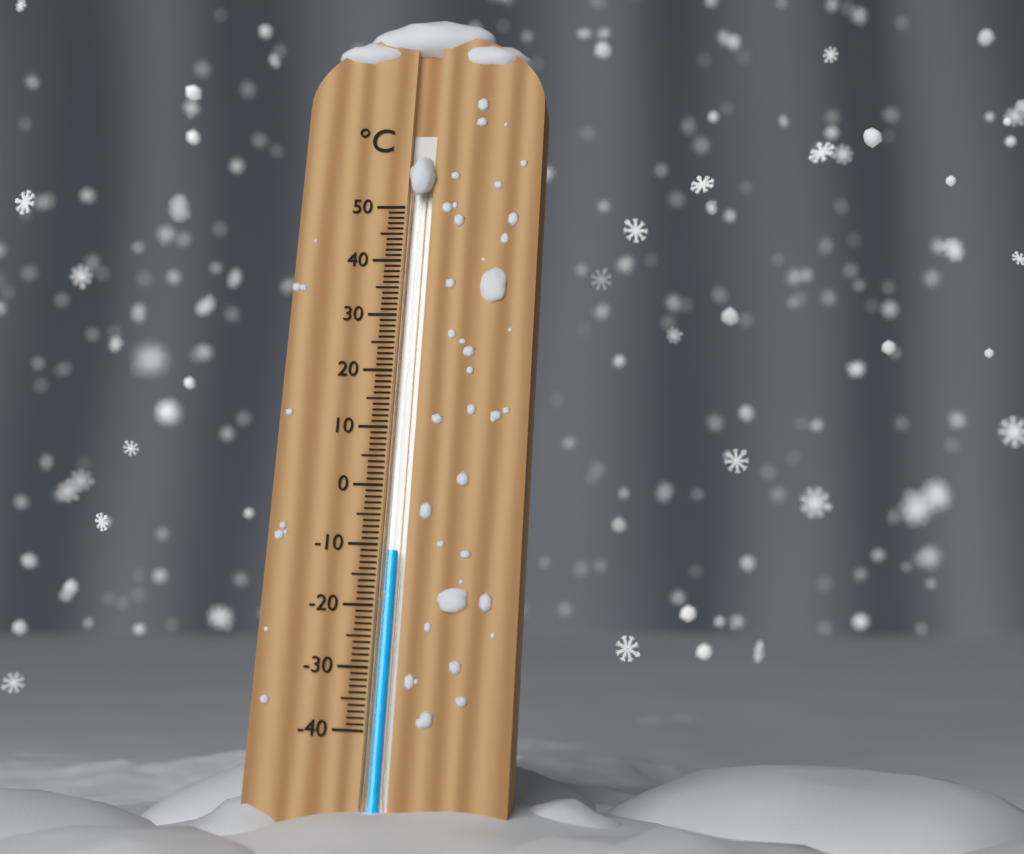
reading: -11 °C
